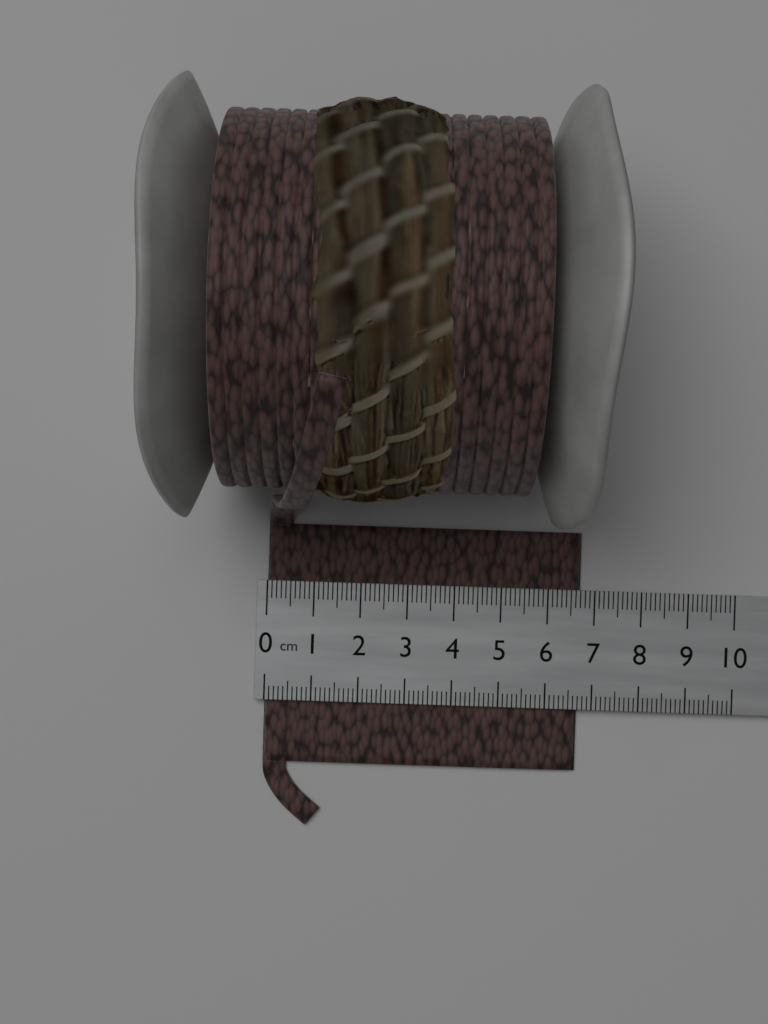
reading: 6.7 cm
